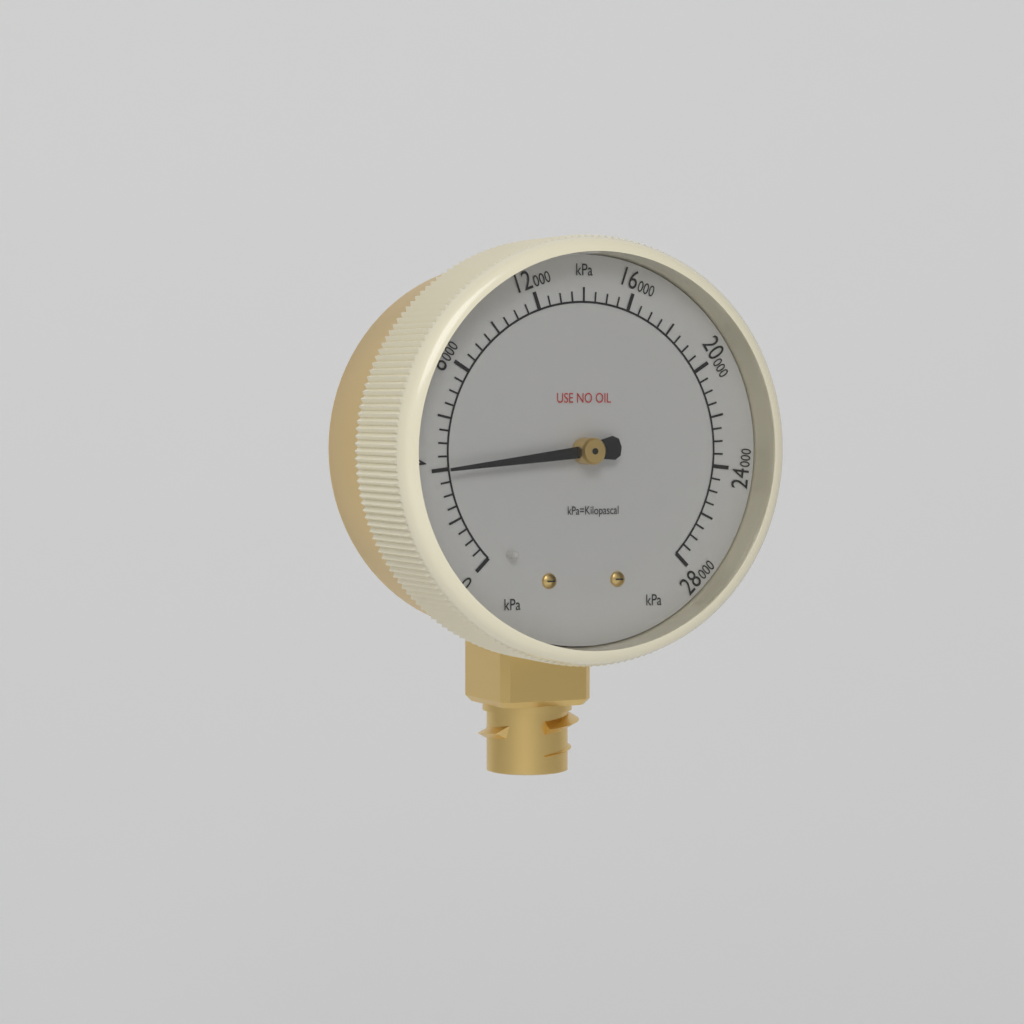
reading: 4000 kPa
